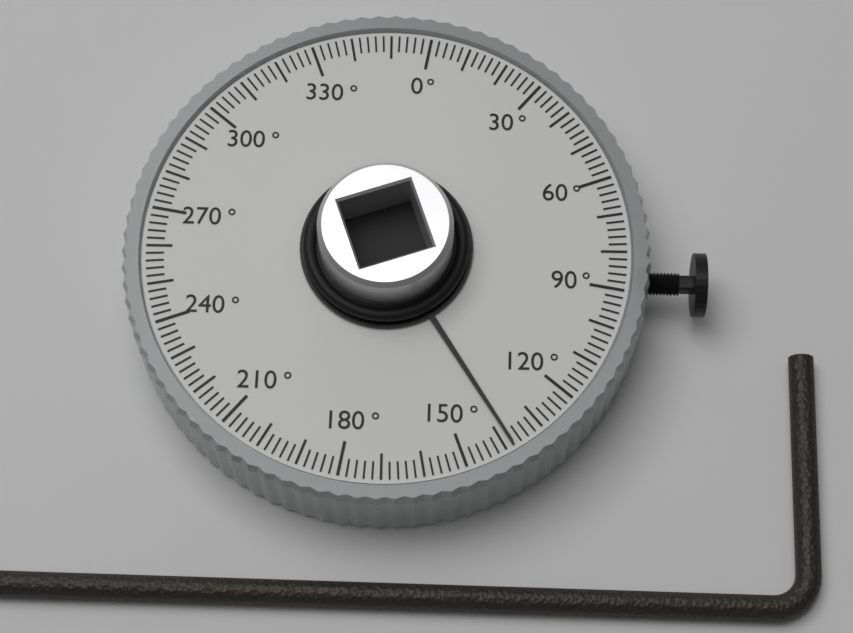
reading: 138 °
